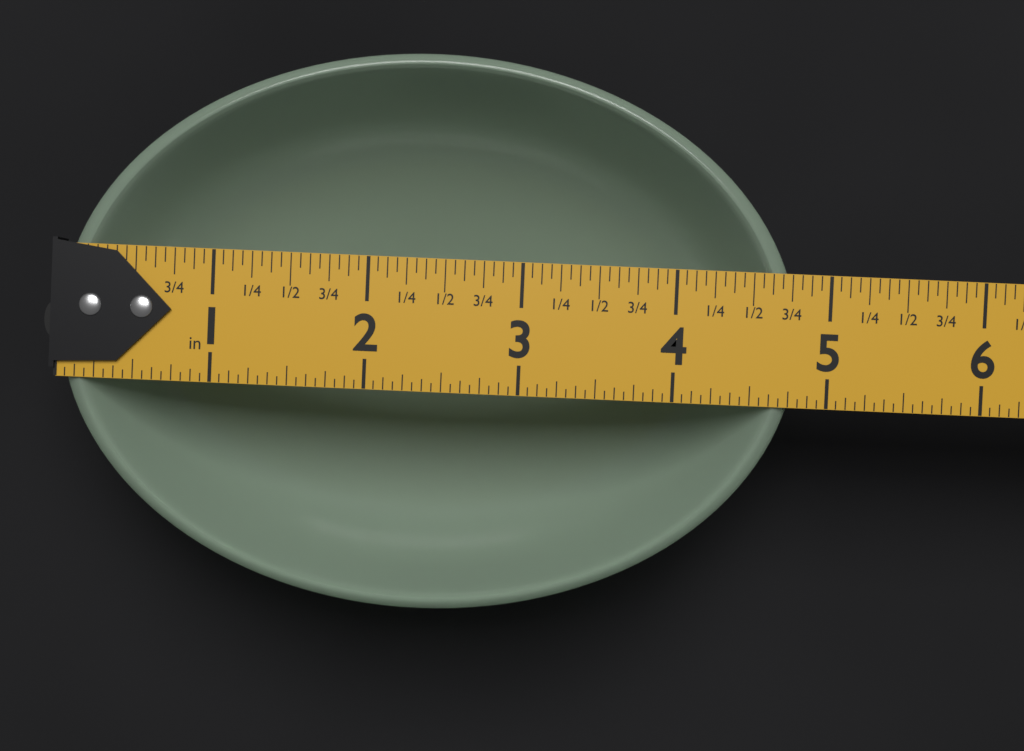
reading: 4.8125 in
